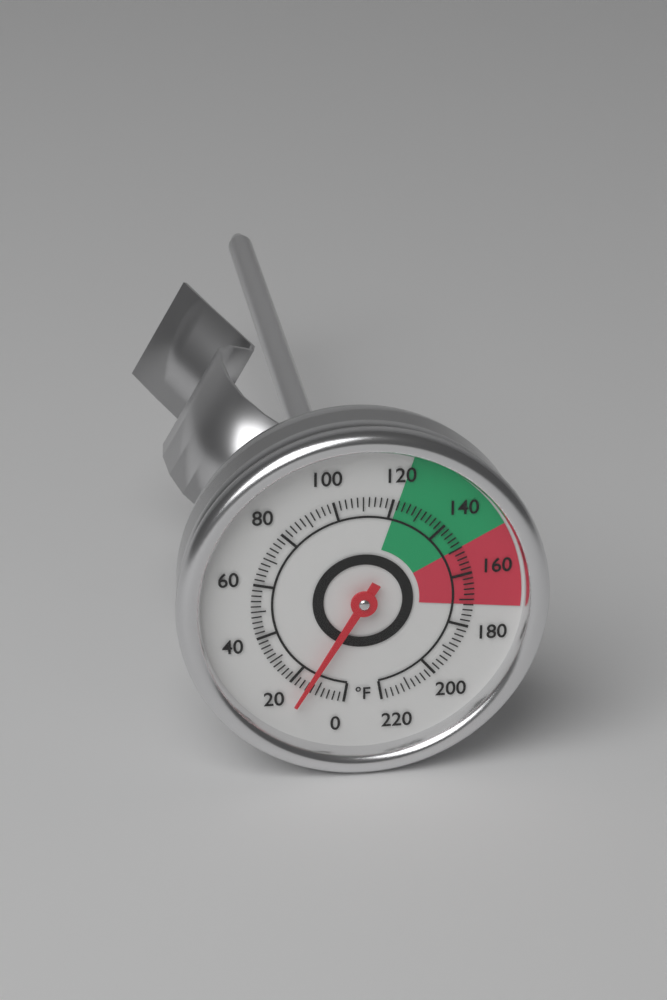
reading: 14 °F
